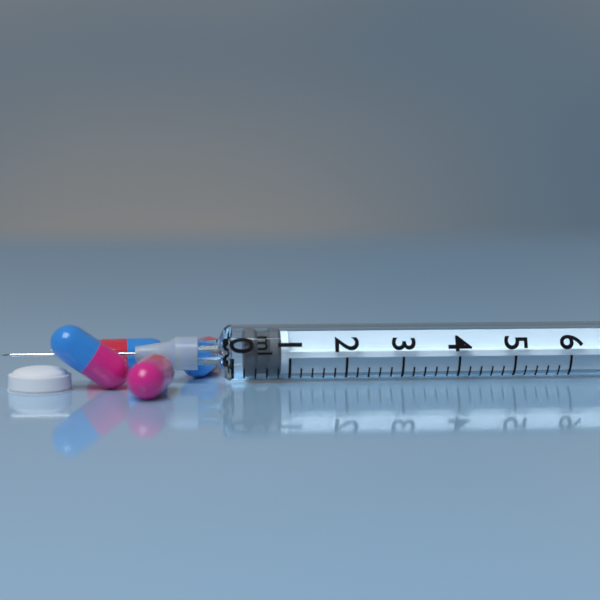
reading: 0.2 ml
